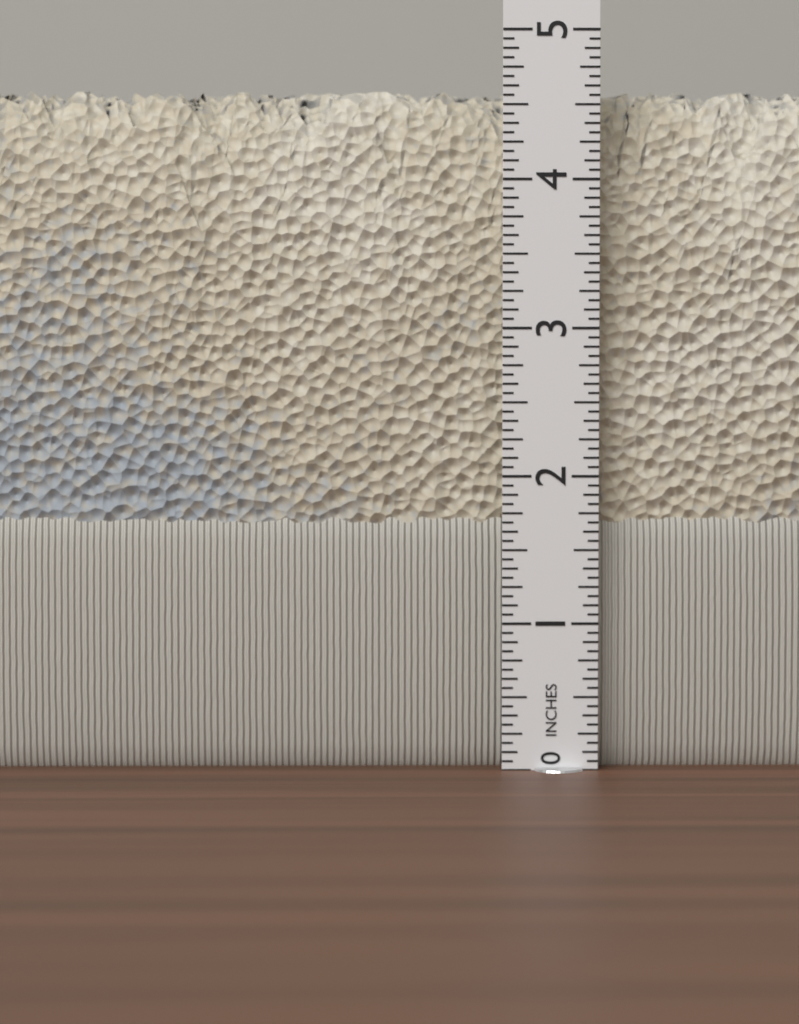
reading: 4.6250 in
